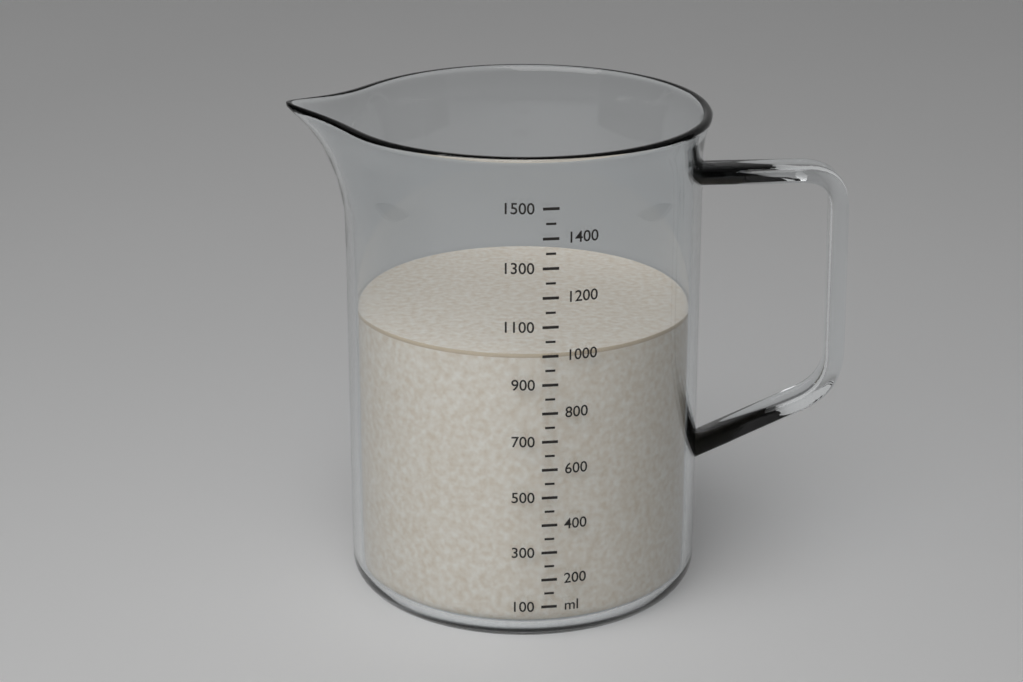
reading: 1000 ml
